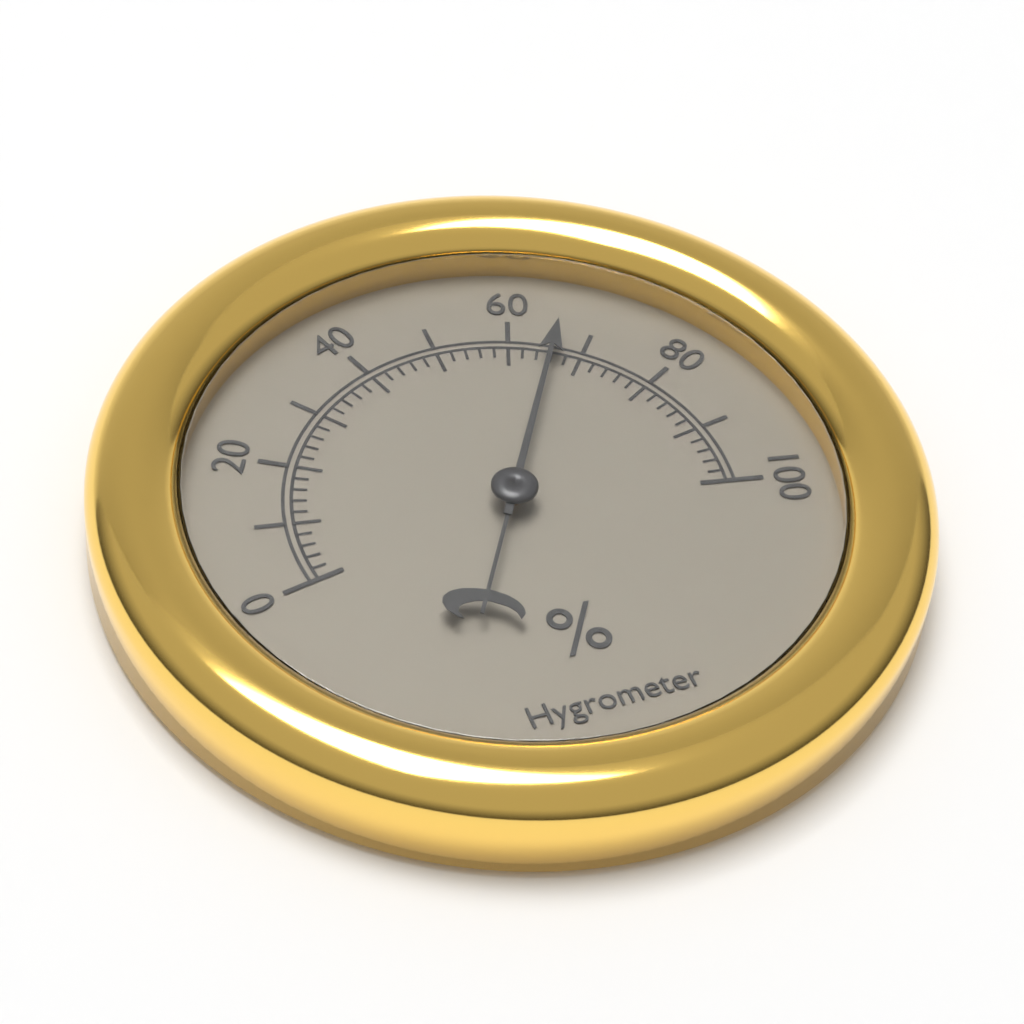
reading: 66 %
